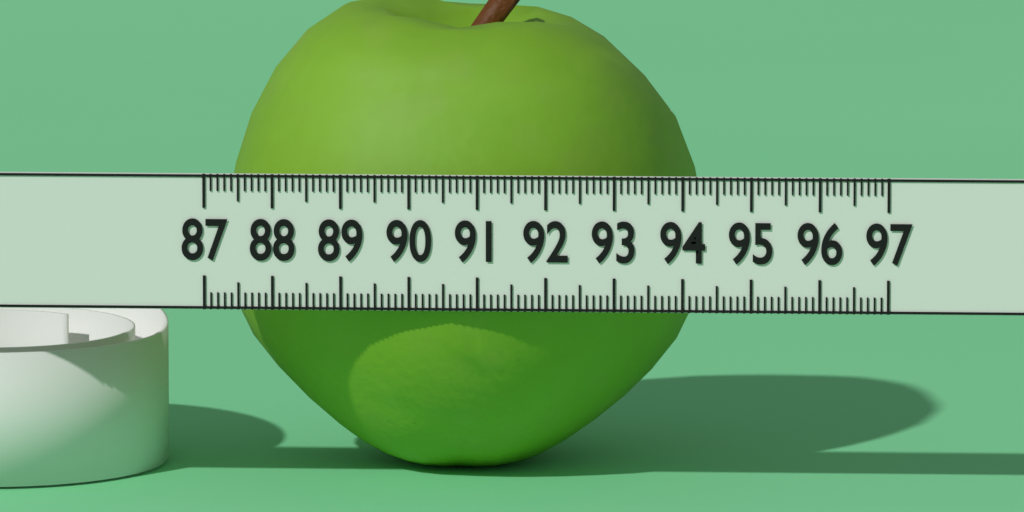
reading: 94.2 (no unit)
